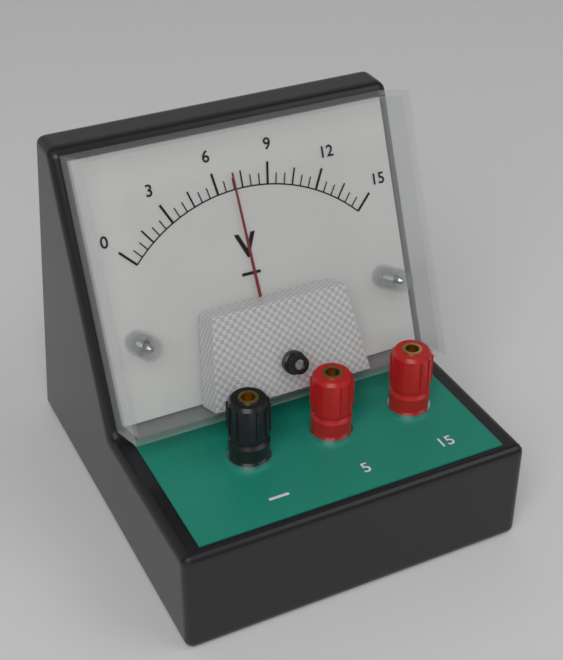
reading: 7.0 V
